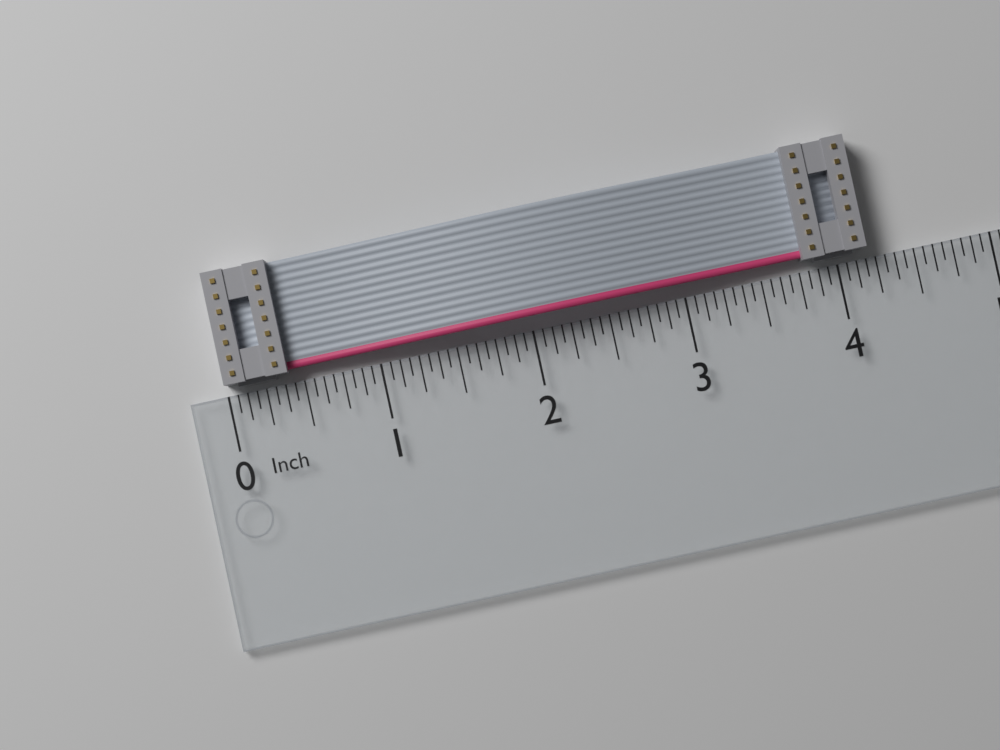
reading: 4.1875 in
